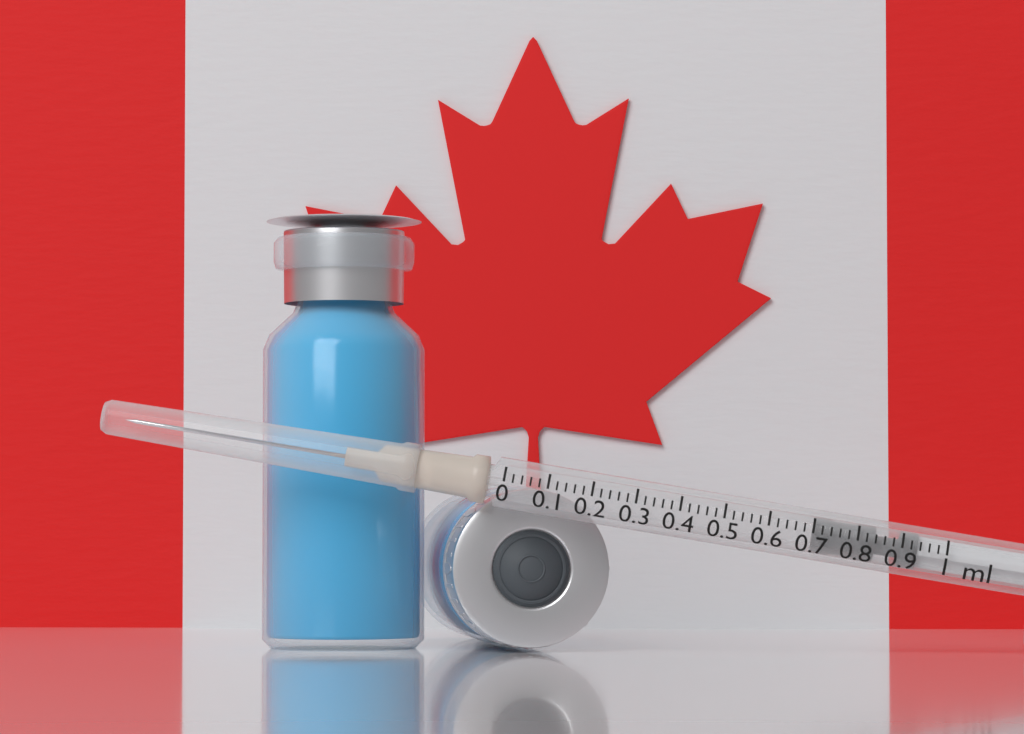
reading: 0.70 ml
